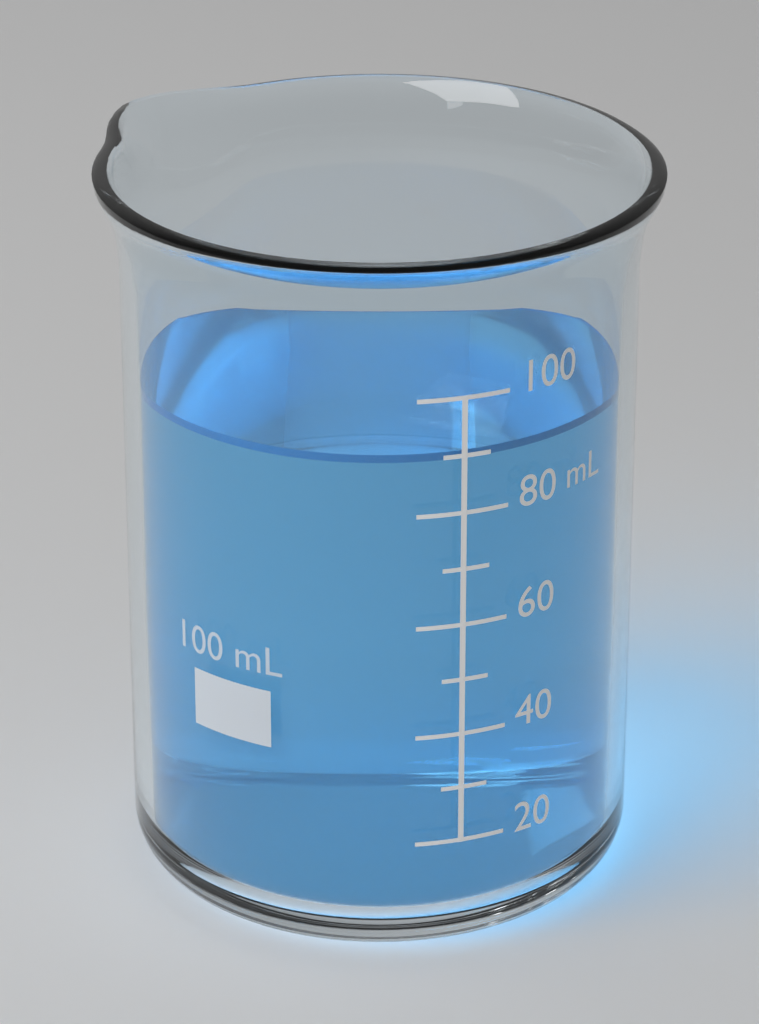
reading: 90 mL
